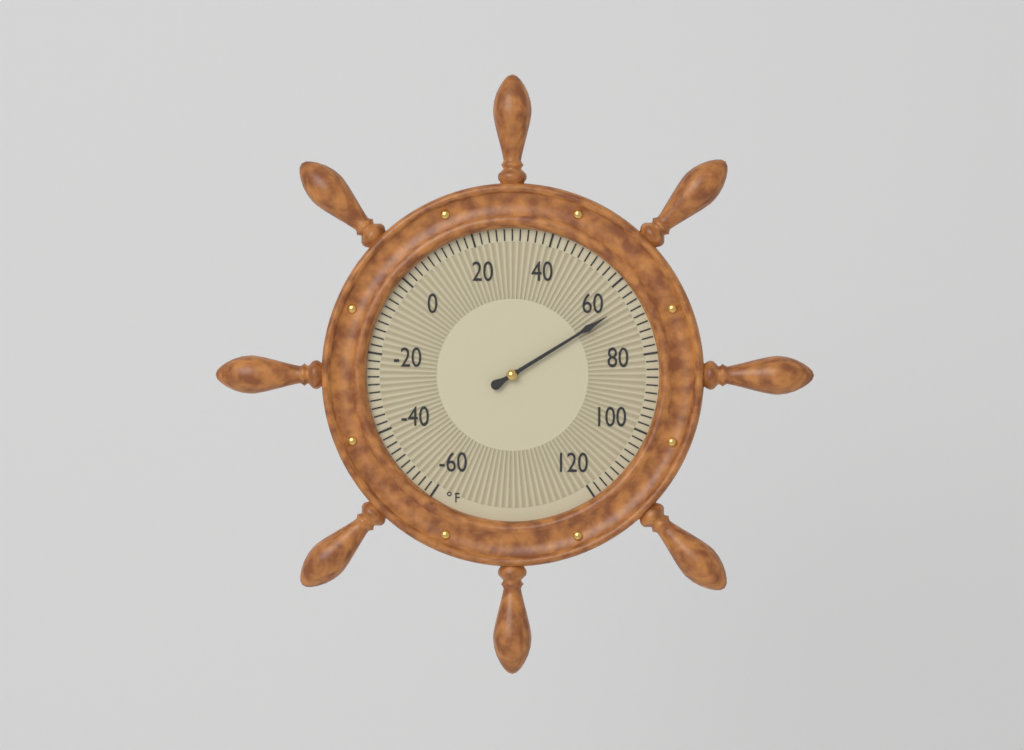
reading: 66 °F
